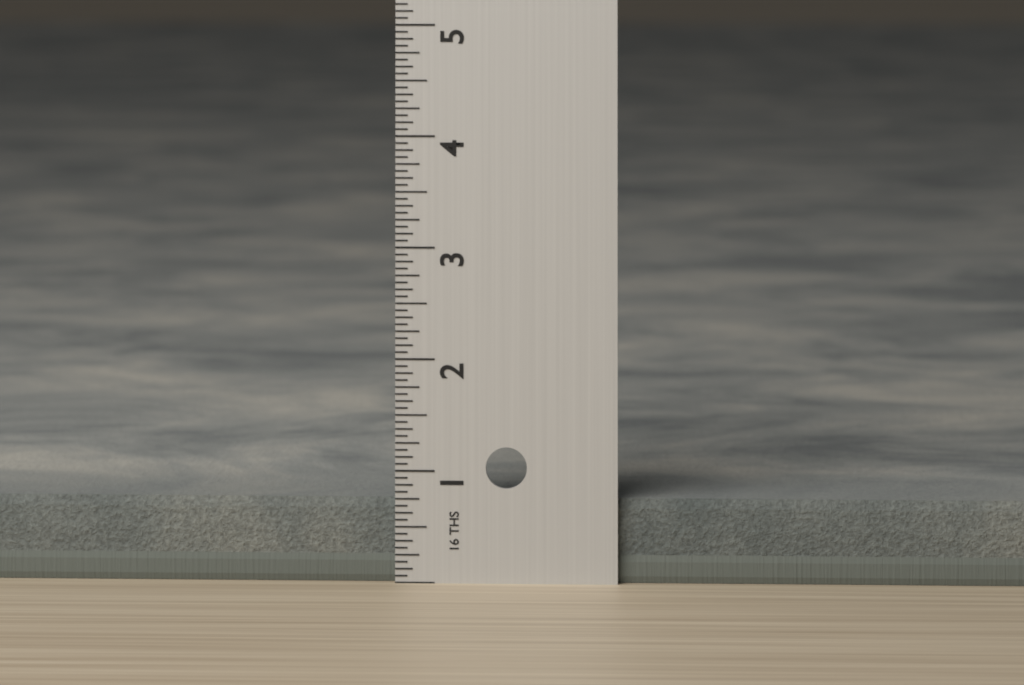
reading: 0.7500 in
